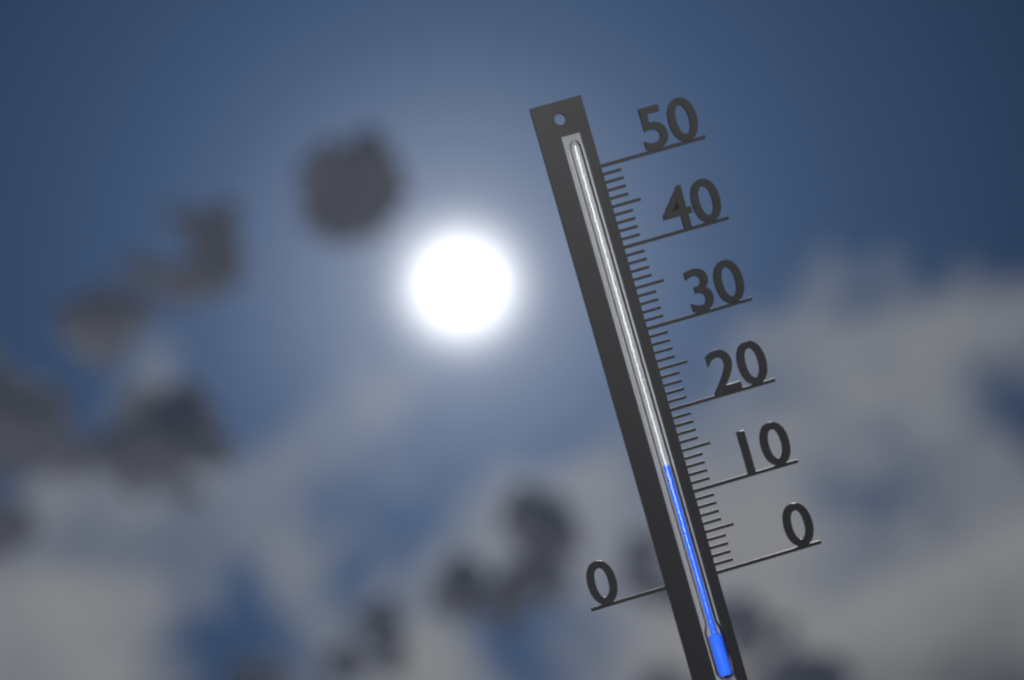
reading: 14 (no unit)
